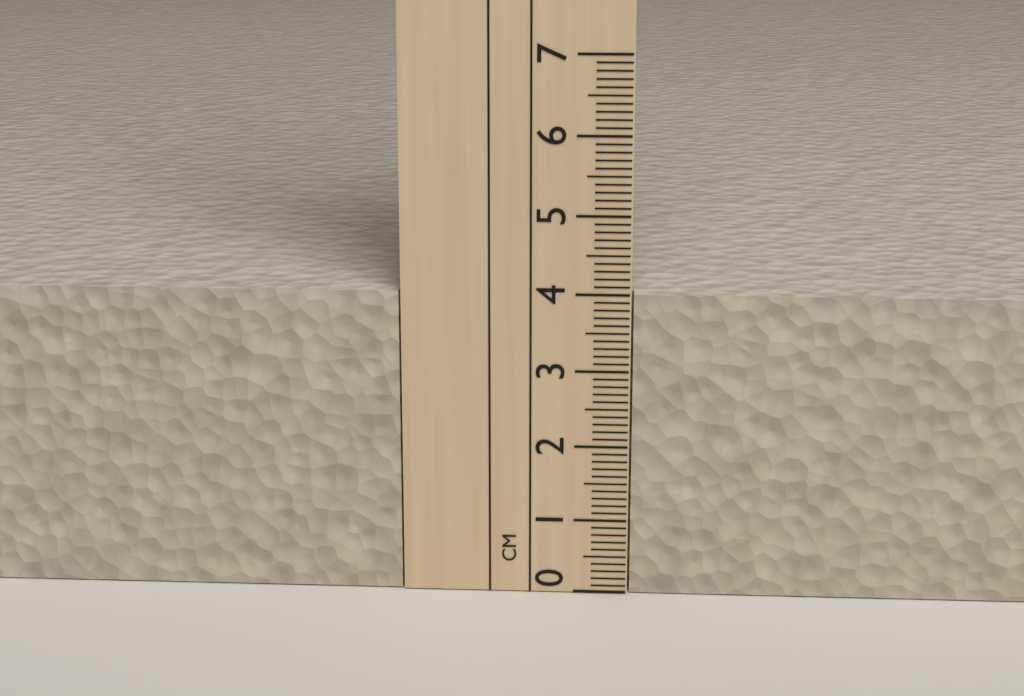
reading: 4.0 cm
